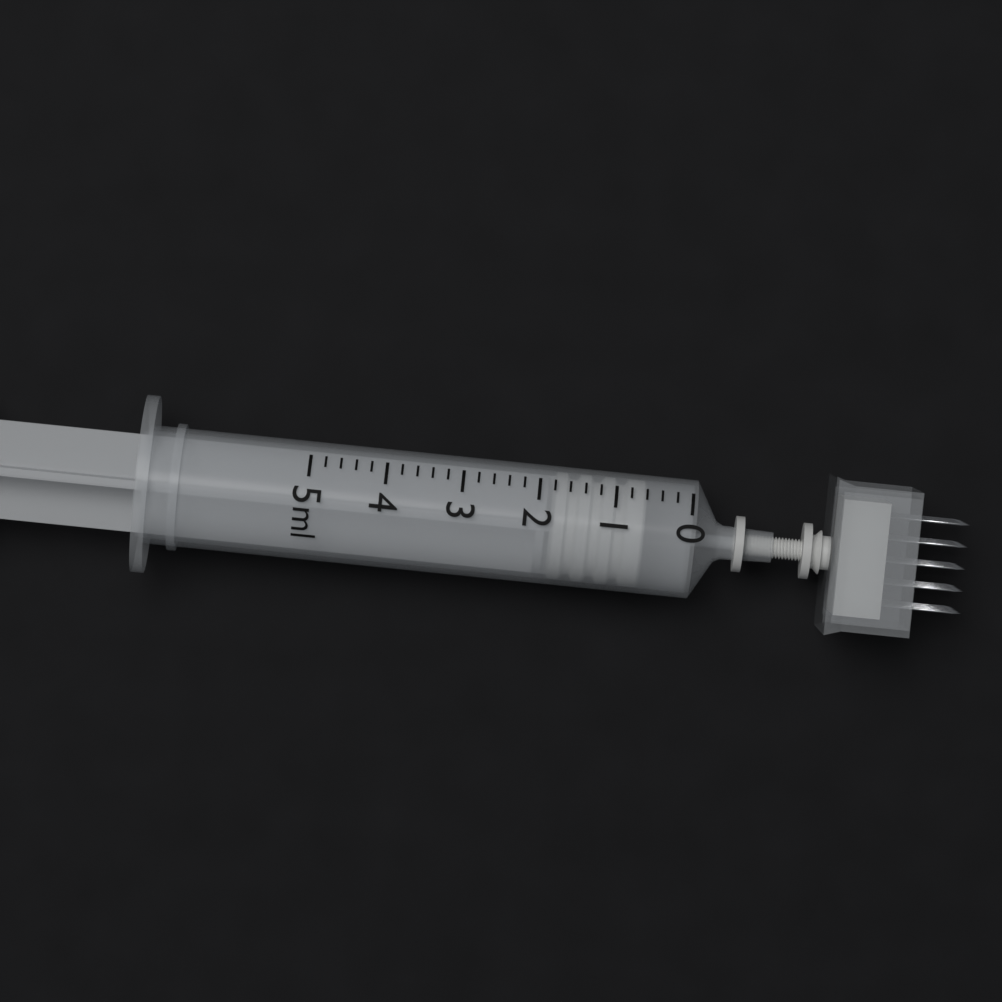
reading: 0.6 ml
